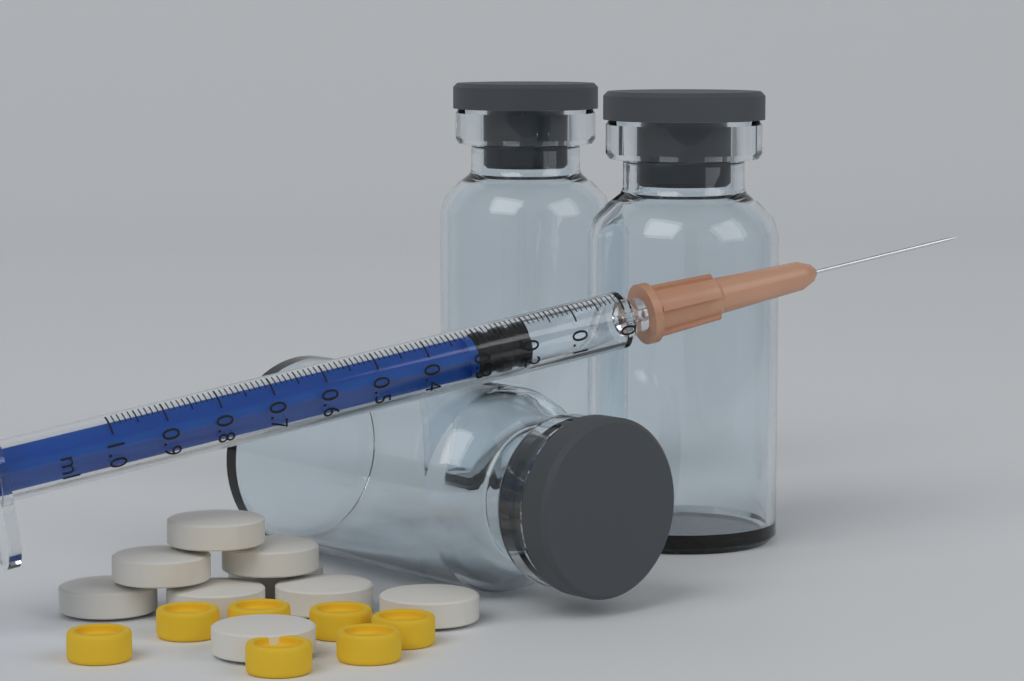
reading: 0.19 ml
